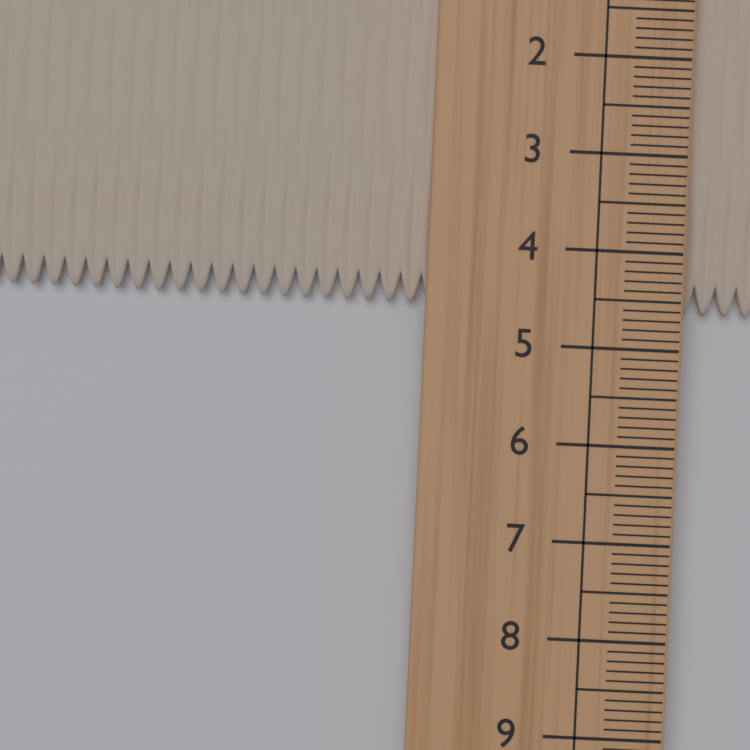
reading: 4.6 cm
